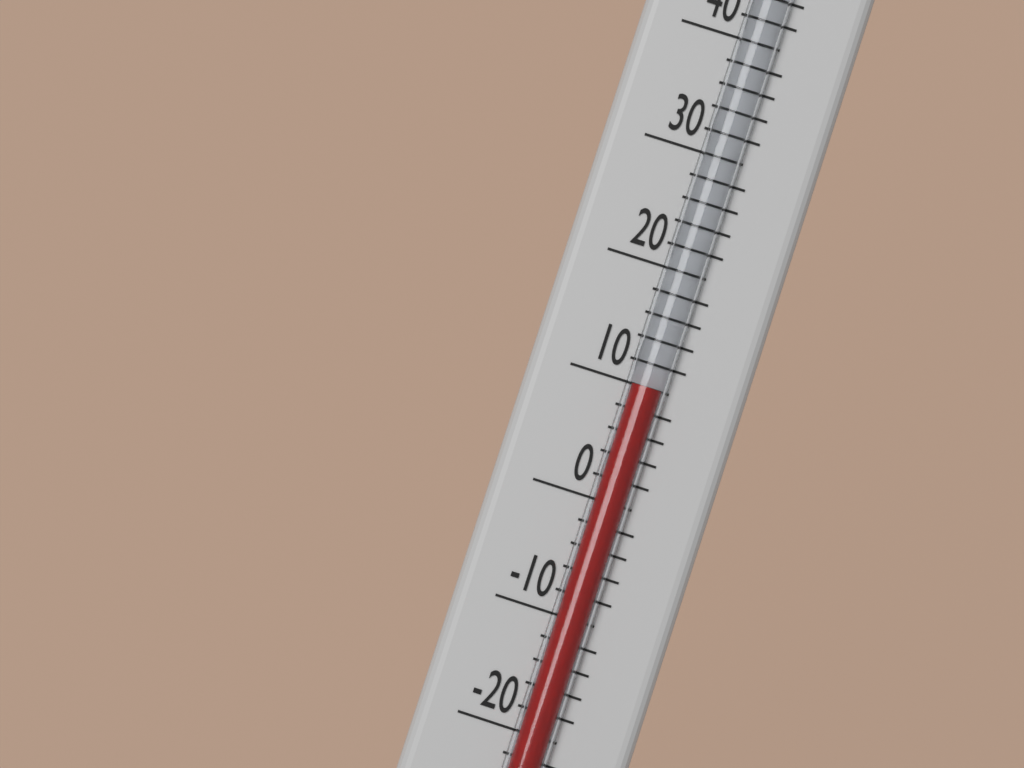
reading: 10 °F
